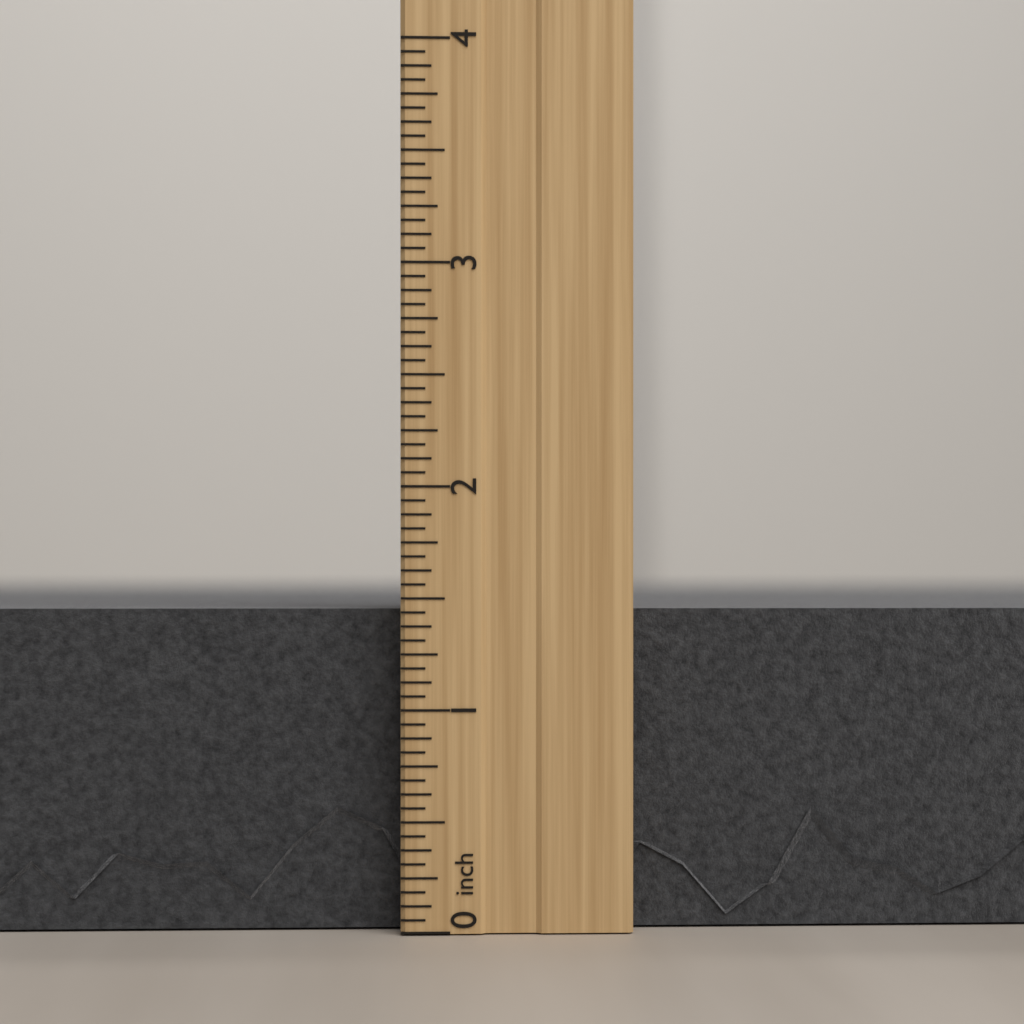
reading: 1.5000 inch
